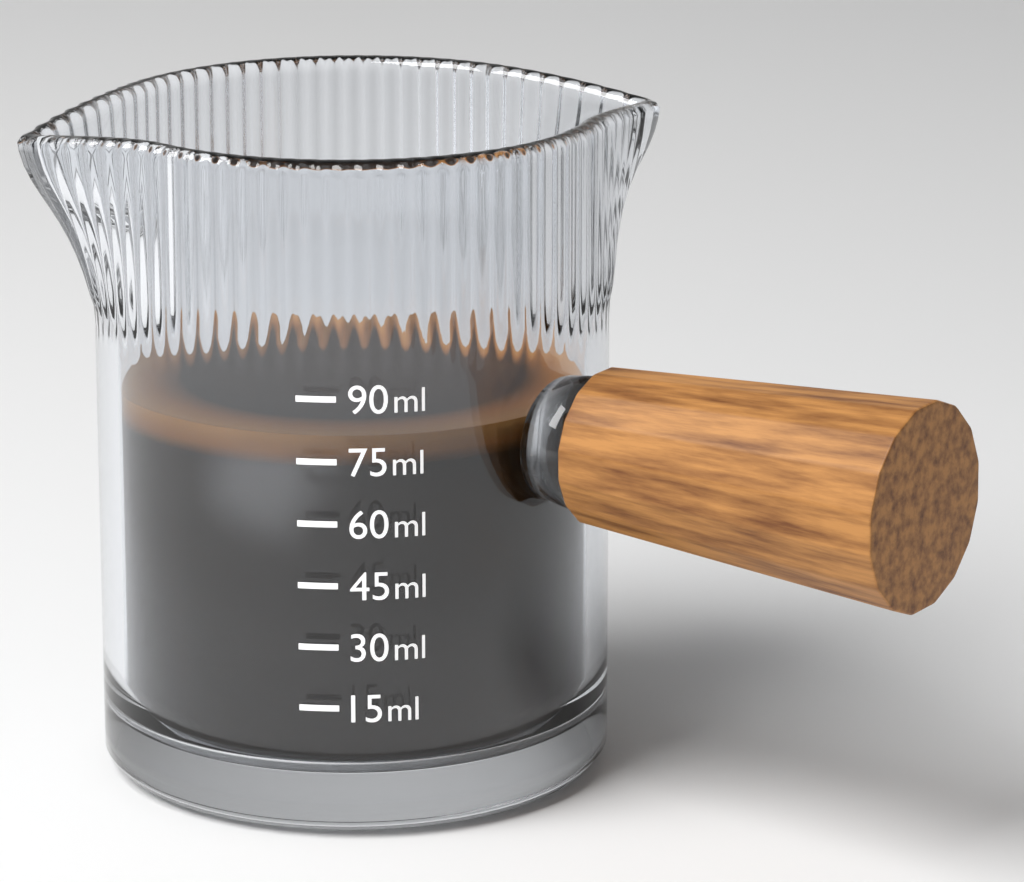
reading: 80 ml
